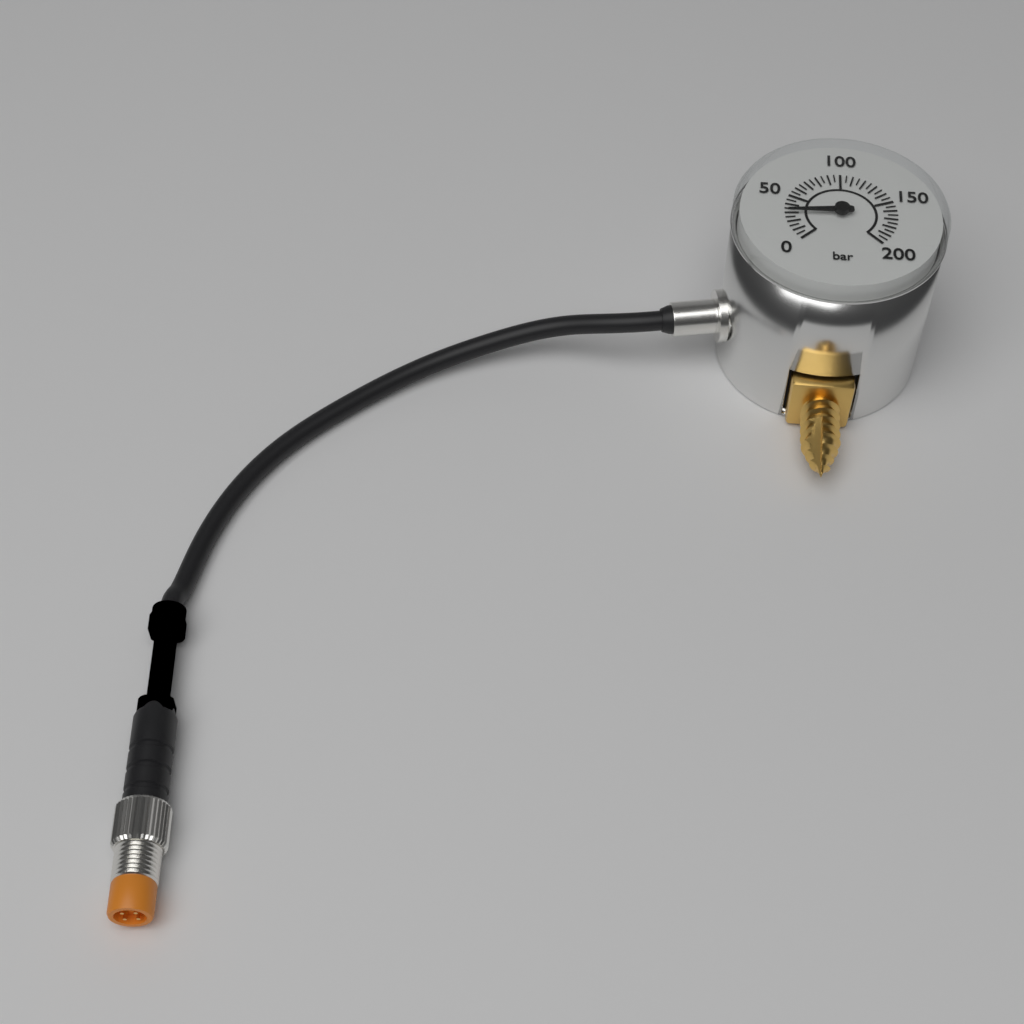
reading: 30 bar
